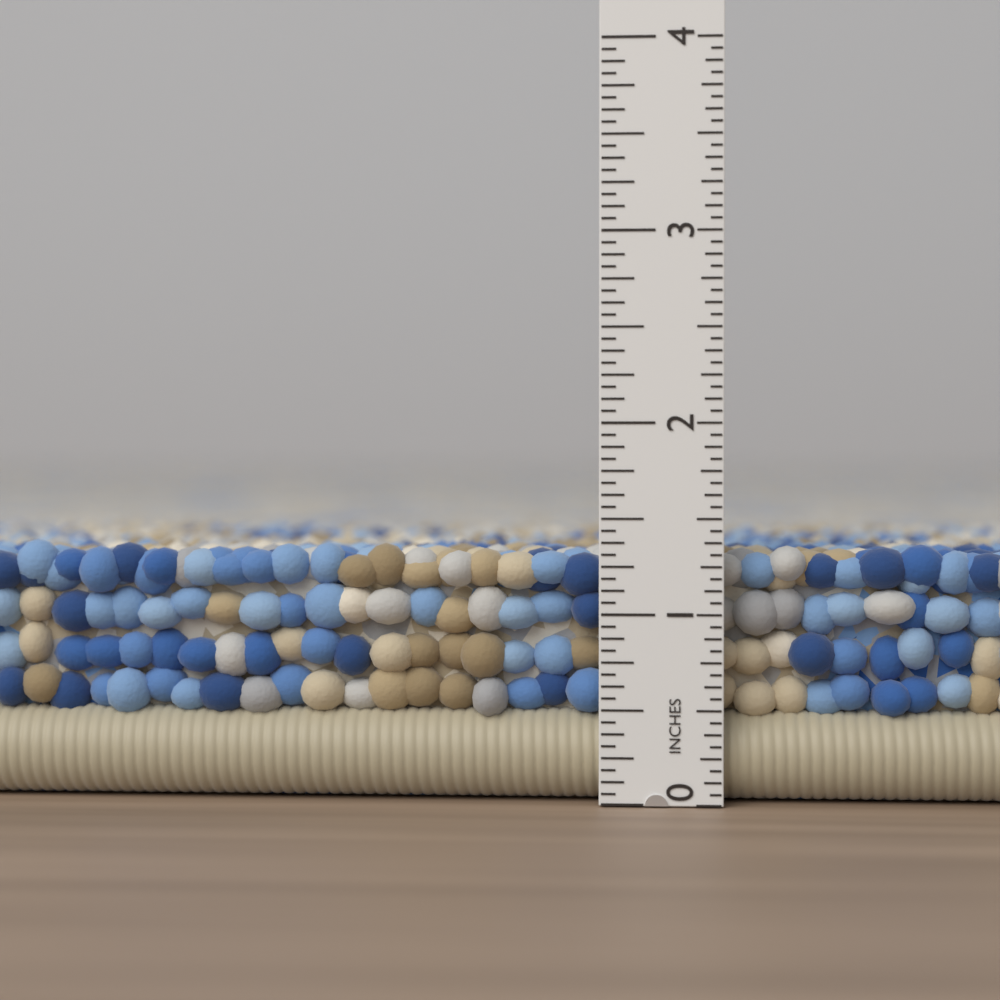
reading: 1.3750 in
